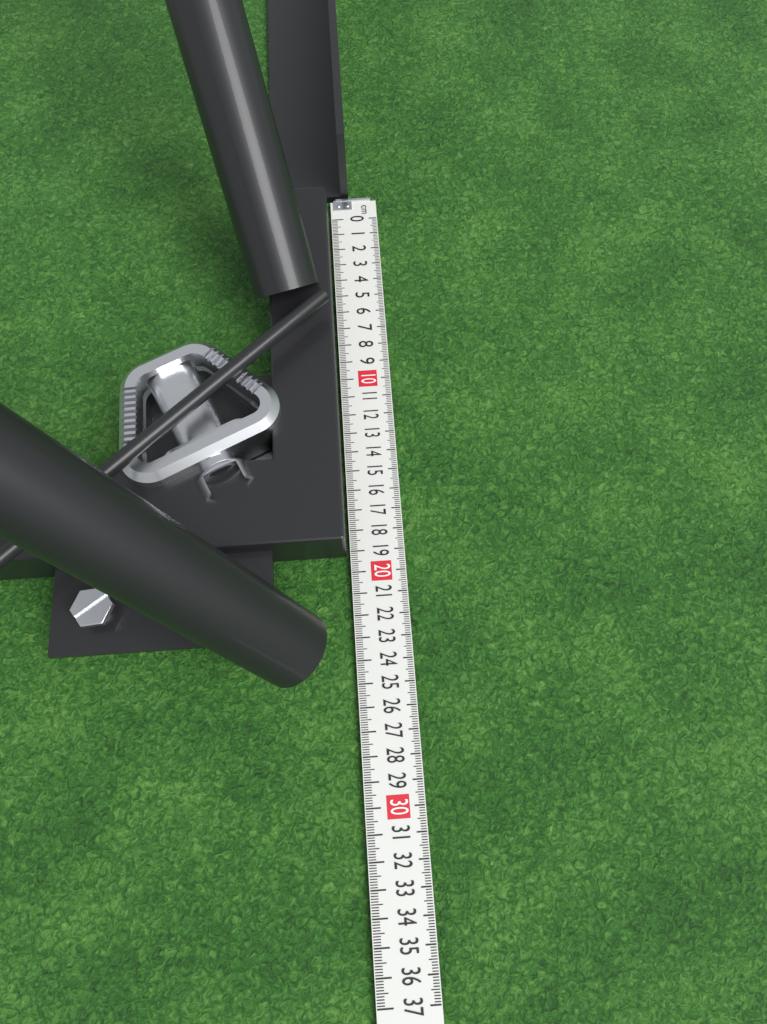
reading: 19.2 cm
